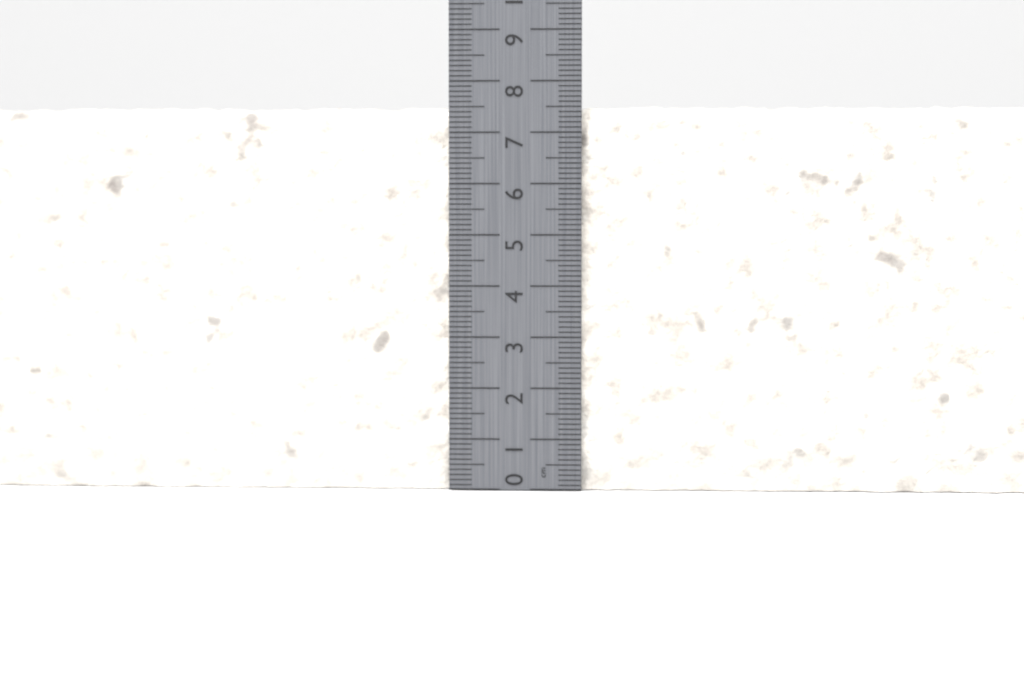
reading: 7.5 cm
